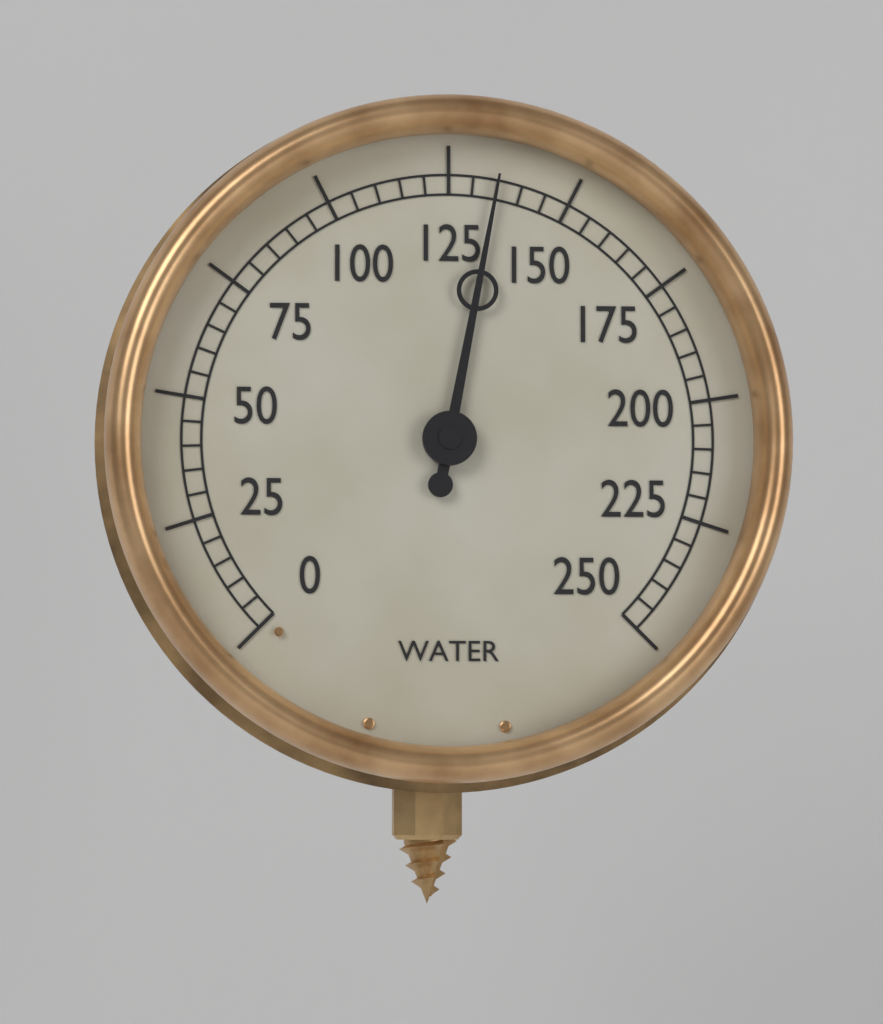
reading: 135 (no unit)
